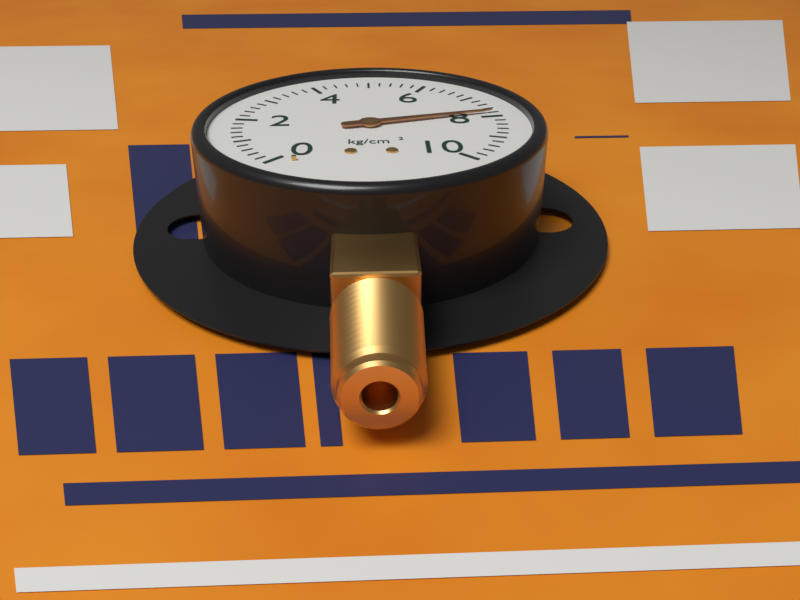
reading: 7.8 kg/cm²
